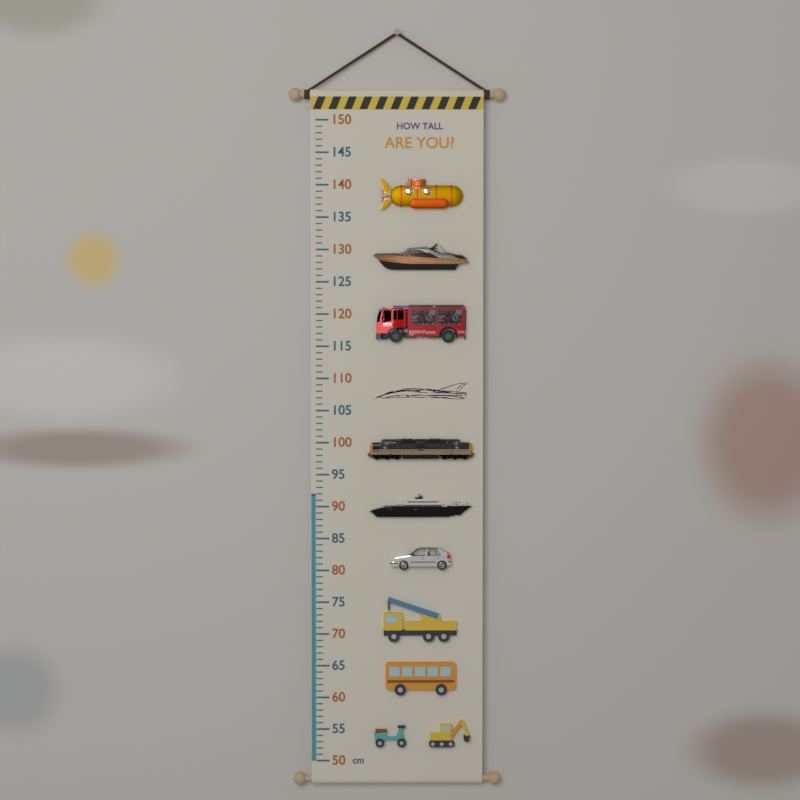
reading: 92 cm
